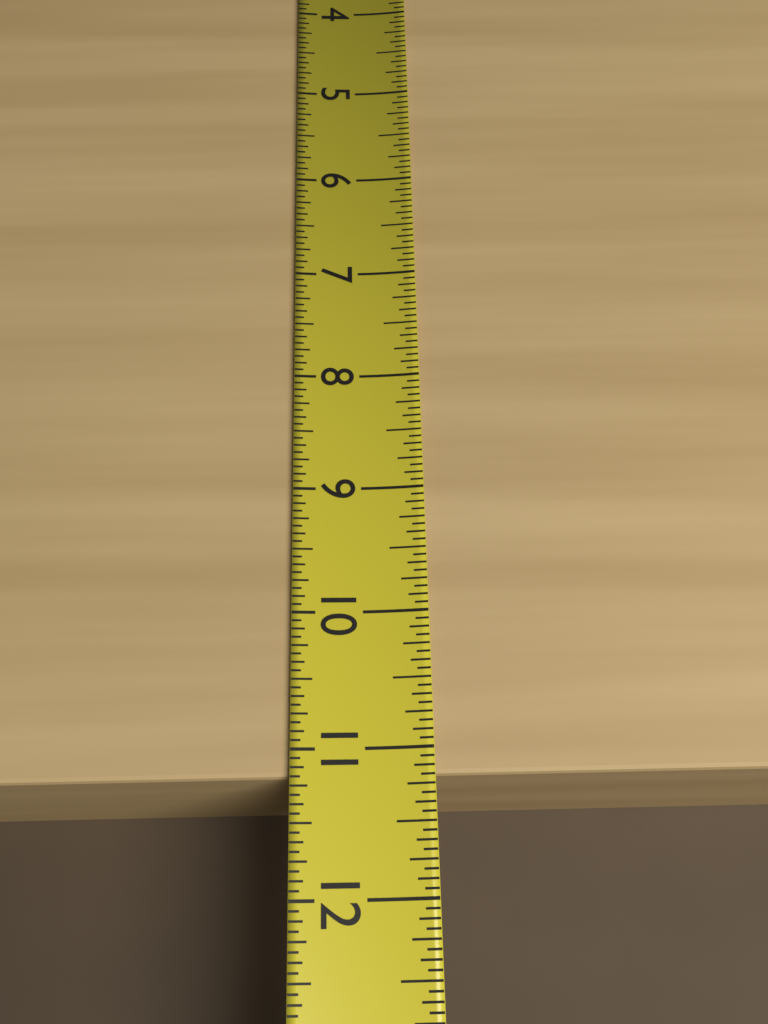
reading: 11.1875 (no unit)
